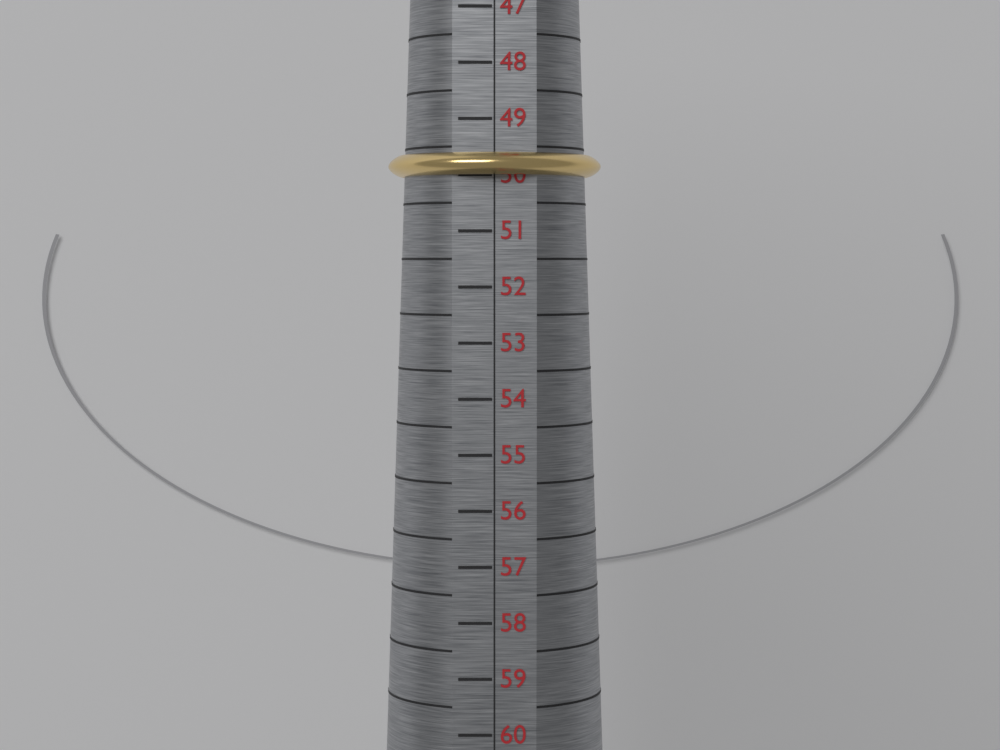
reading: 50.0 (no unit)
